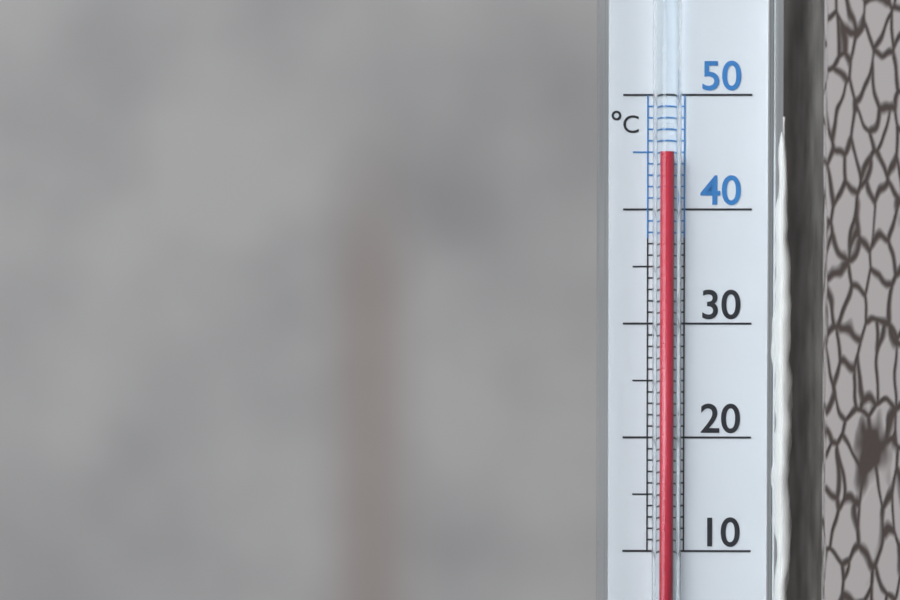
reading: 45 °C
